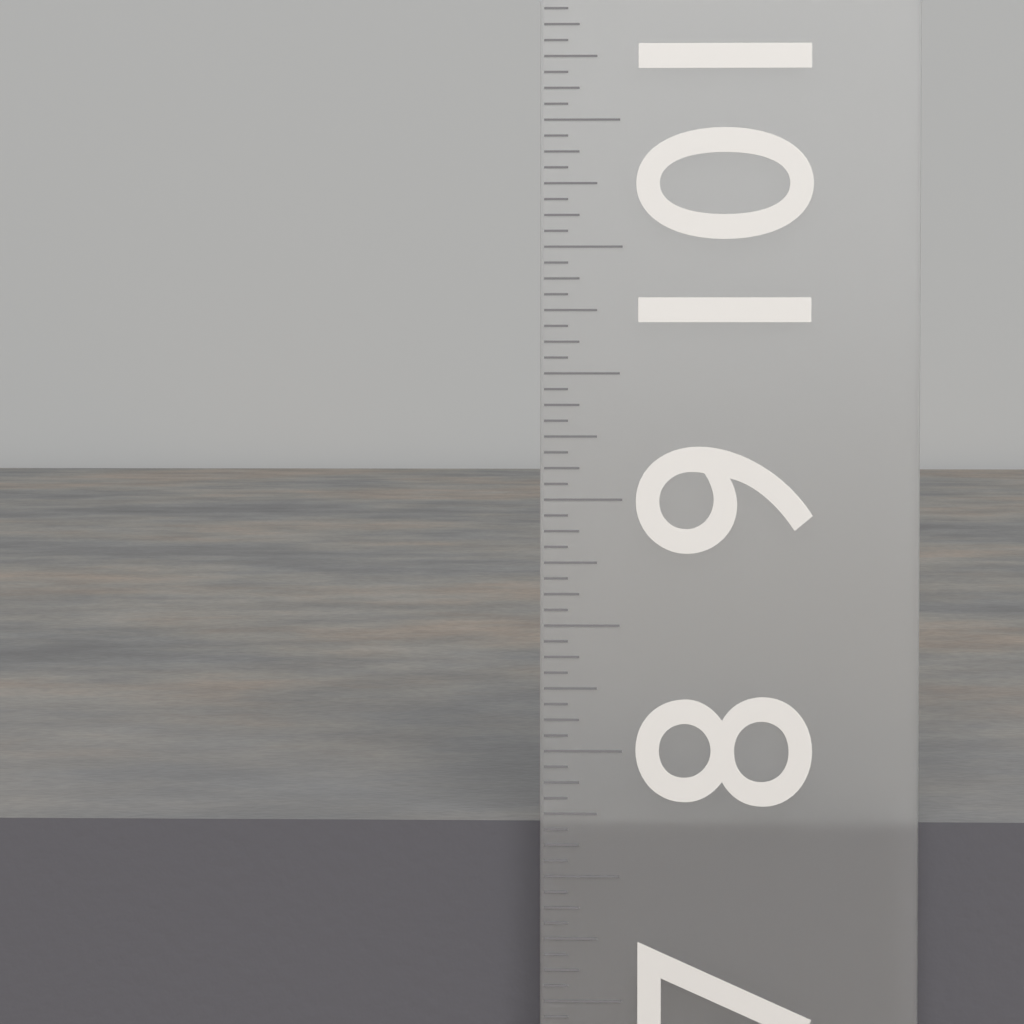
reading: 7.6875 in
